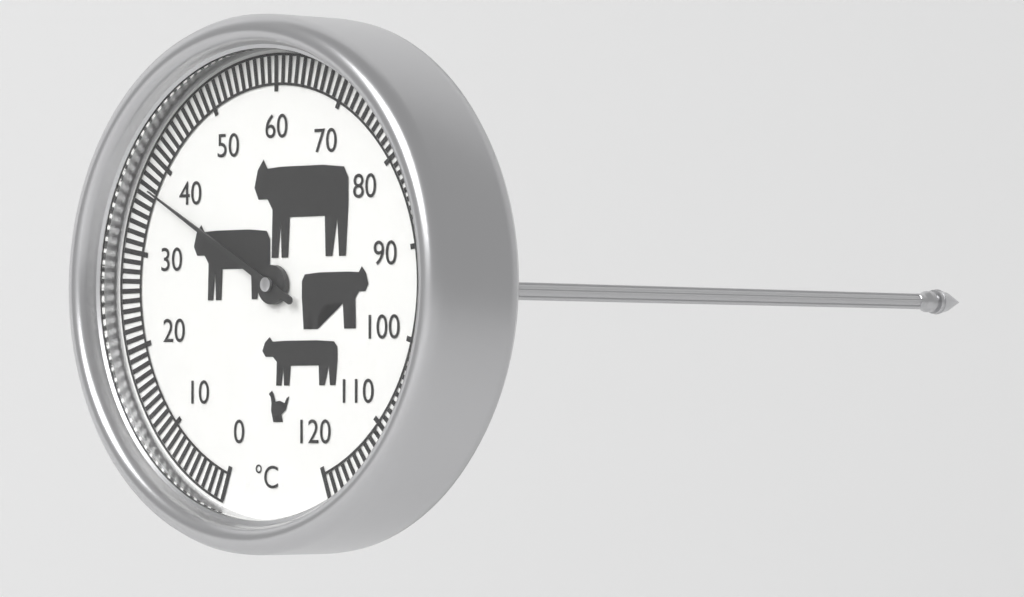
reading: 37 °C
